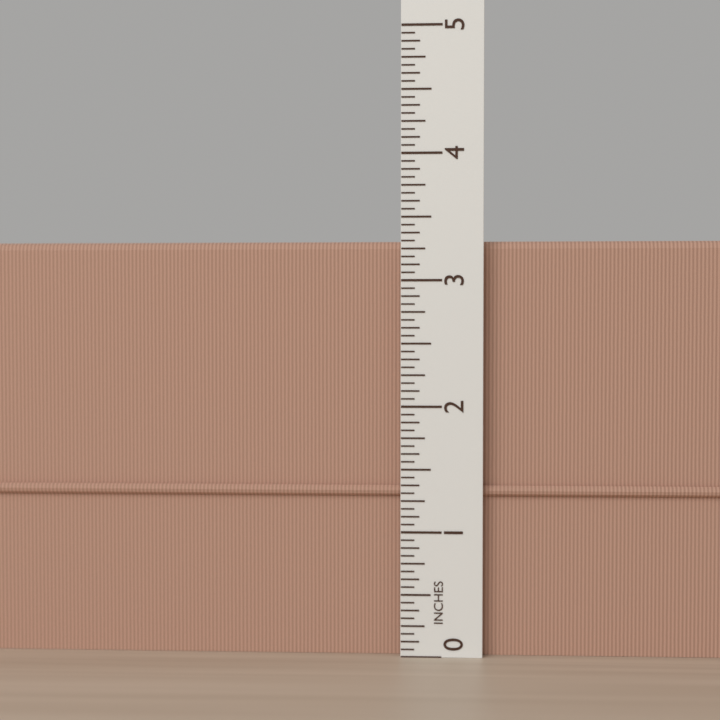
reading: 3.3125 in
